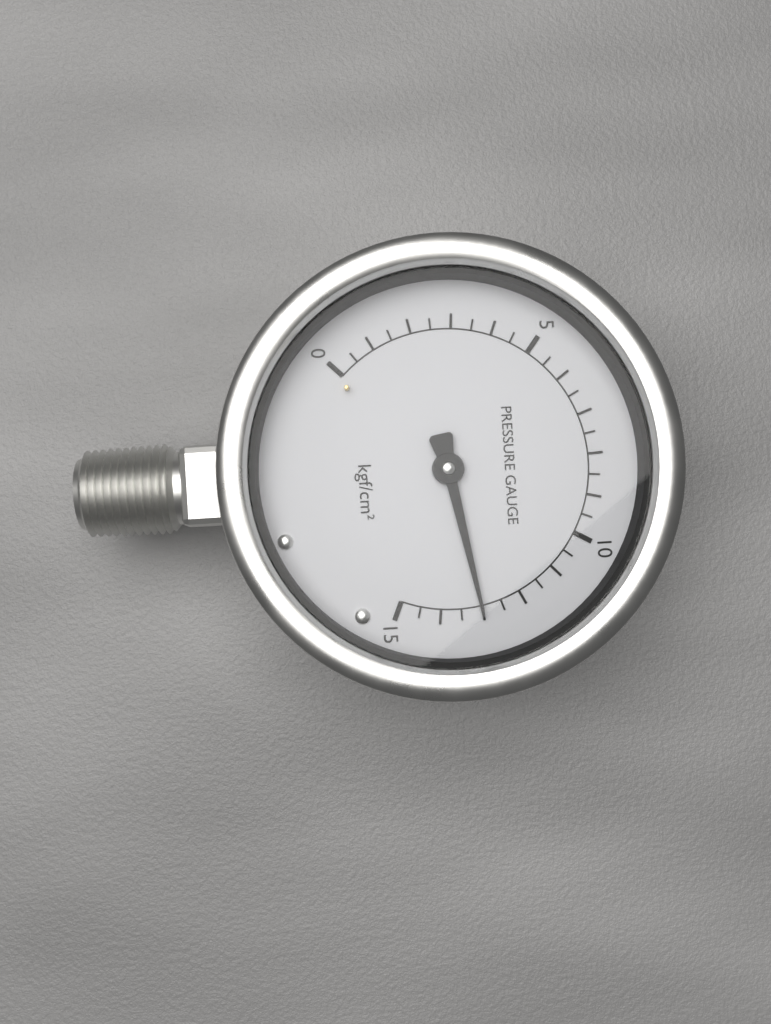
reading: 13.0 kgf/cm²
